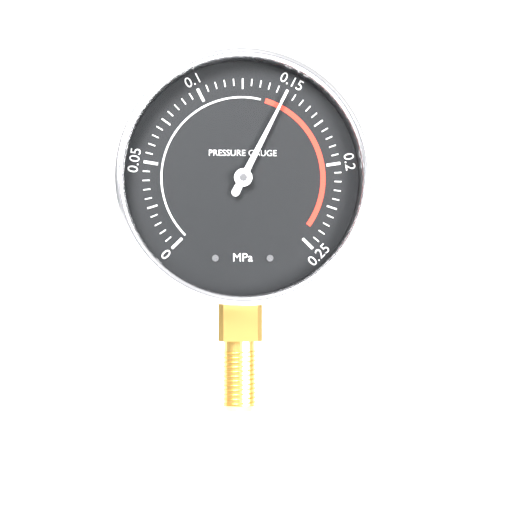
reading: 0.150 MPa
